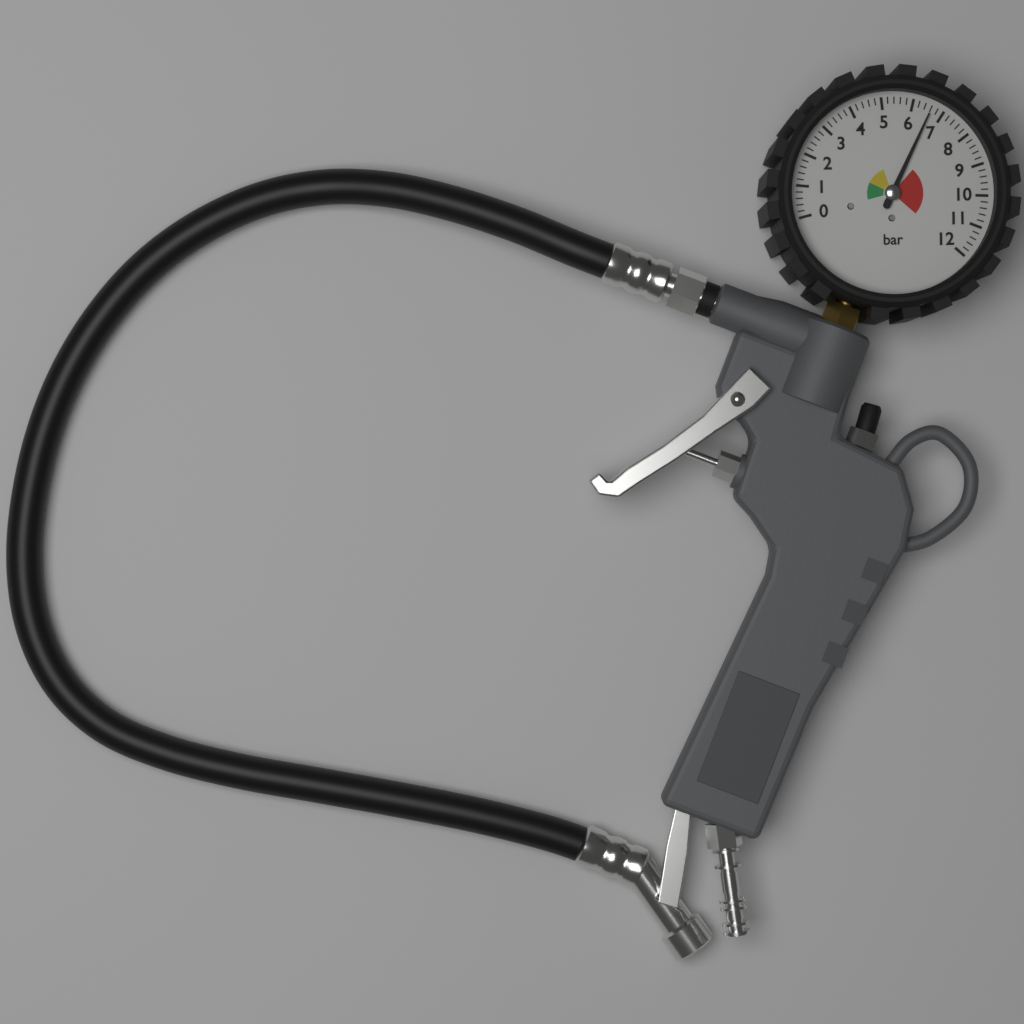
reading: 6.6 bar
